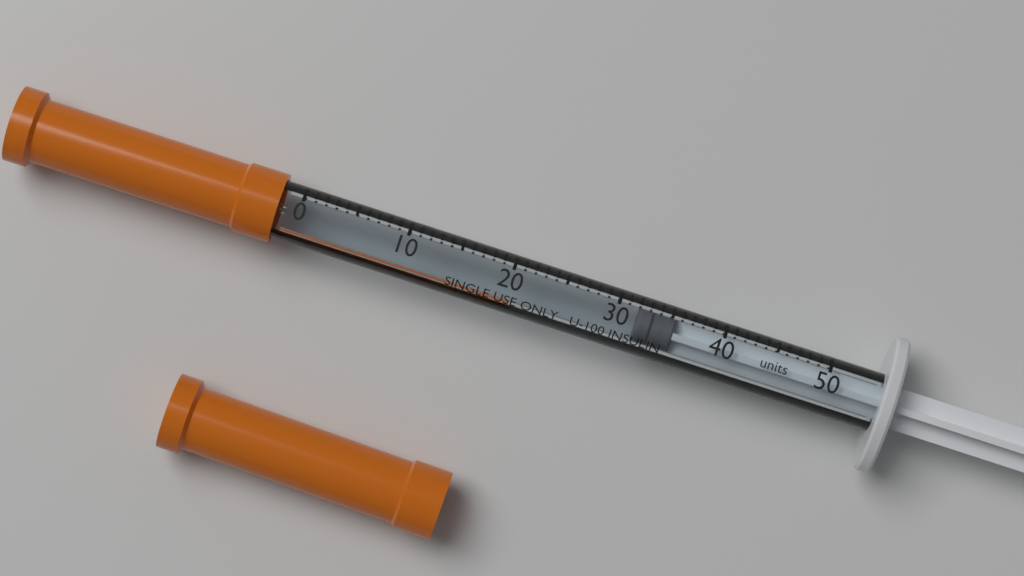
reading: 32 units
